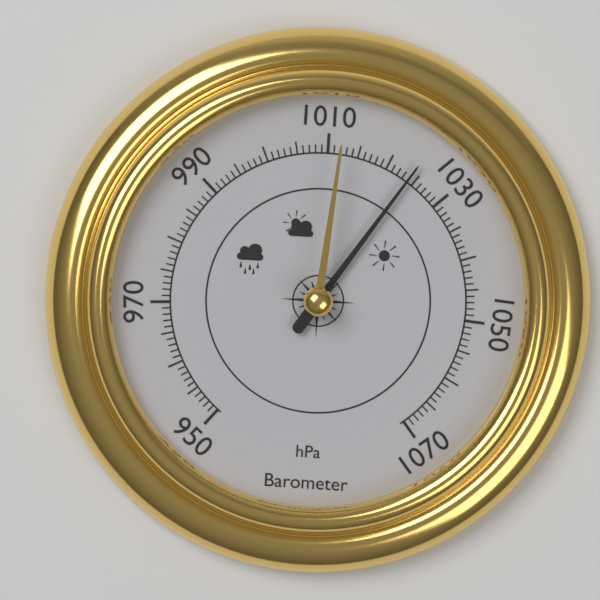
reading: 1024 hPa
